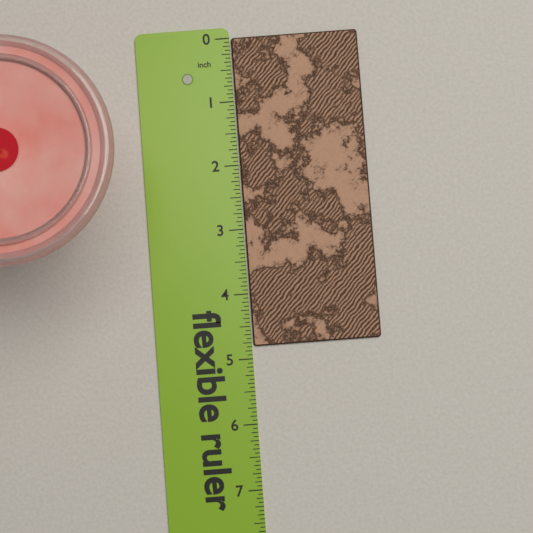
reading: 4.8125 in
